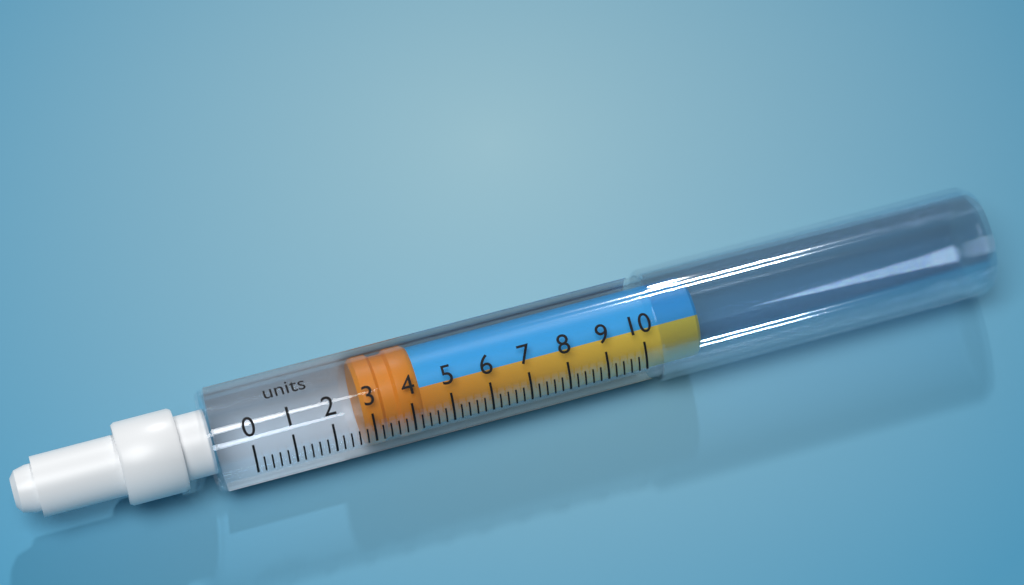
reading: 2.8 units
